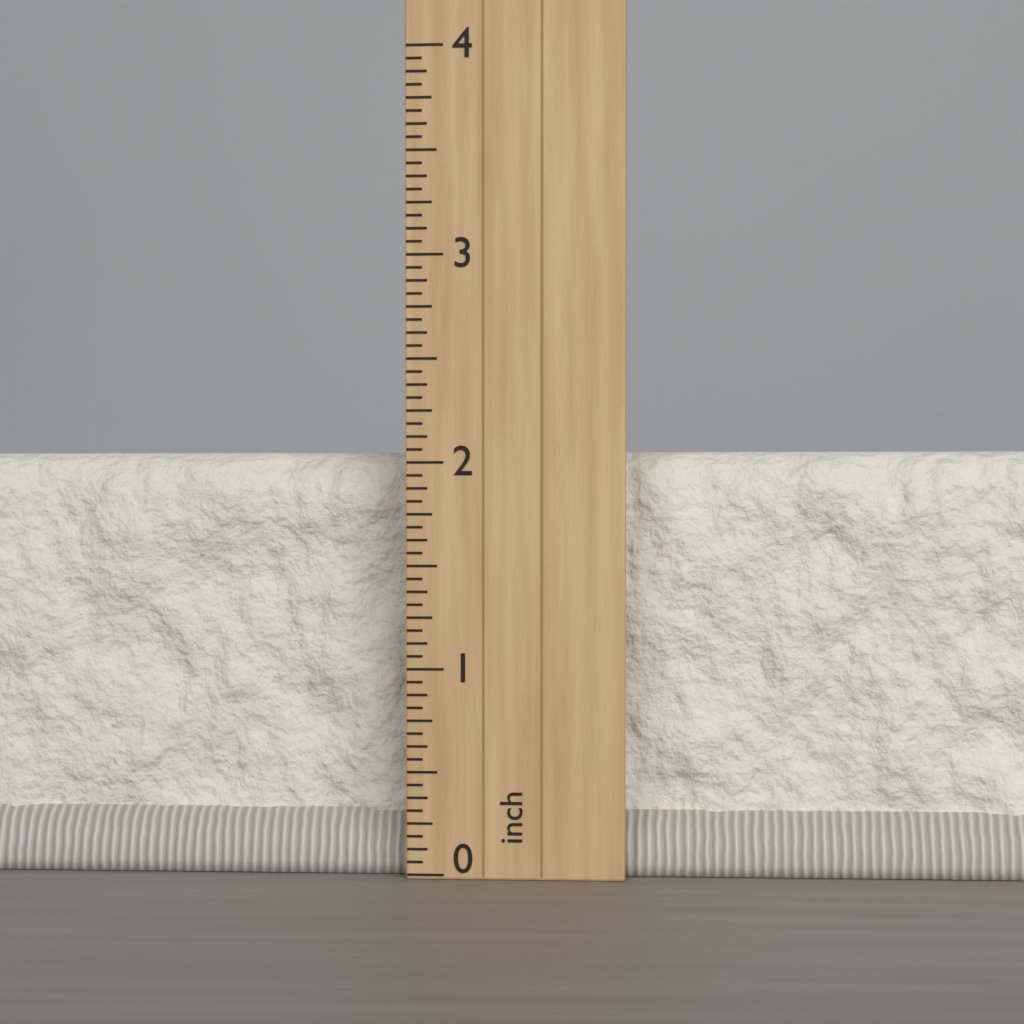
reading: 2.0625 inch
